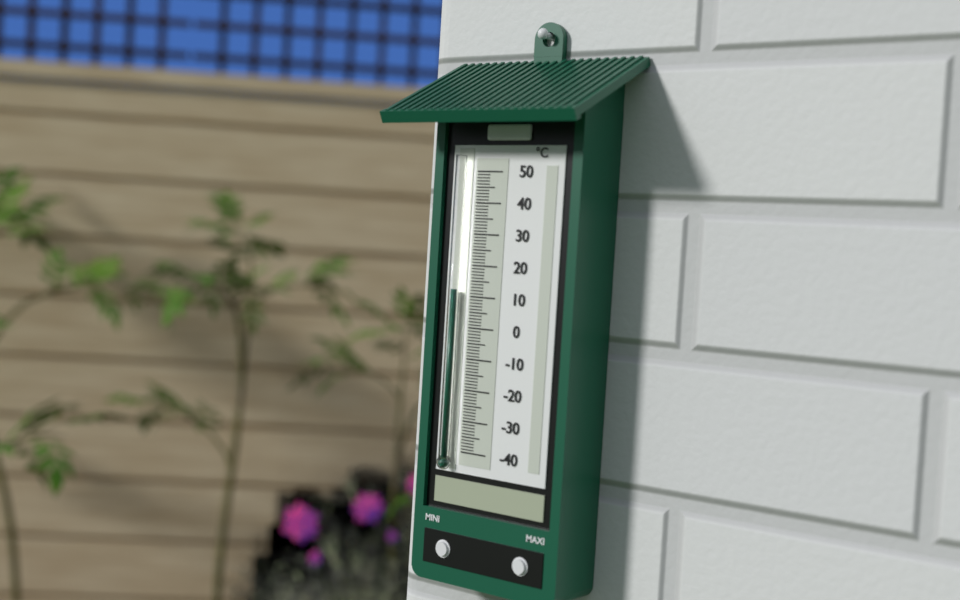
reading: 12 °C
